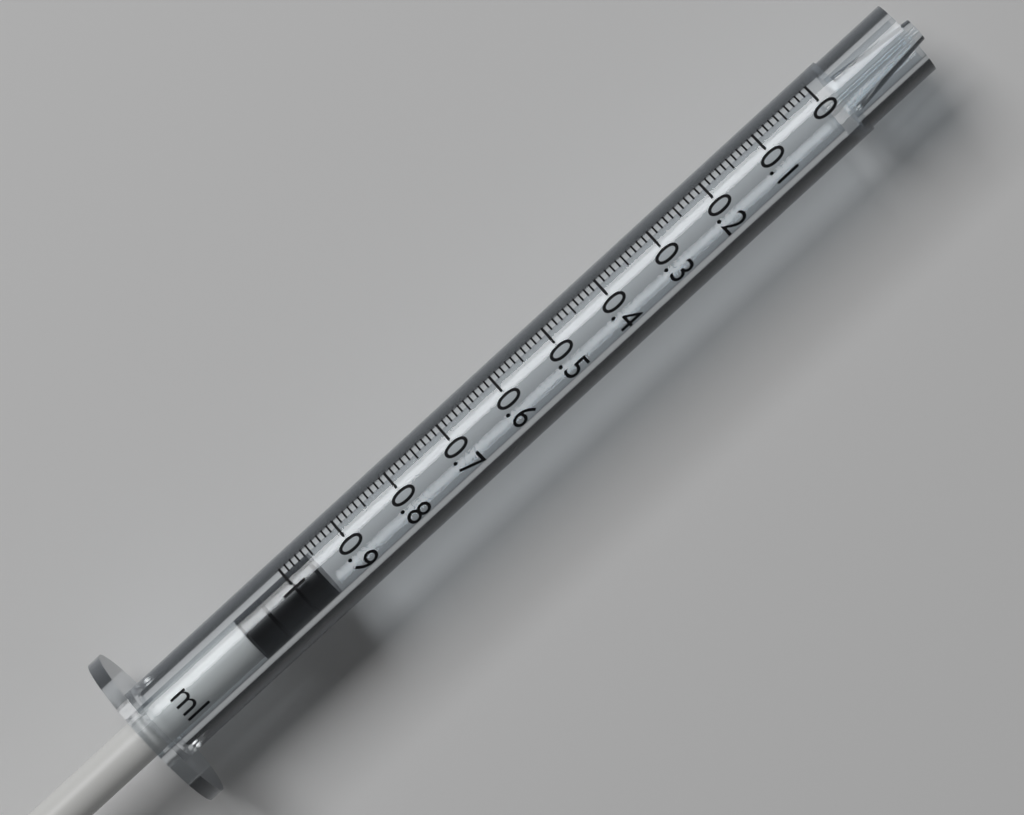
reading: 0.96 ml
